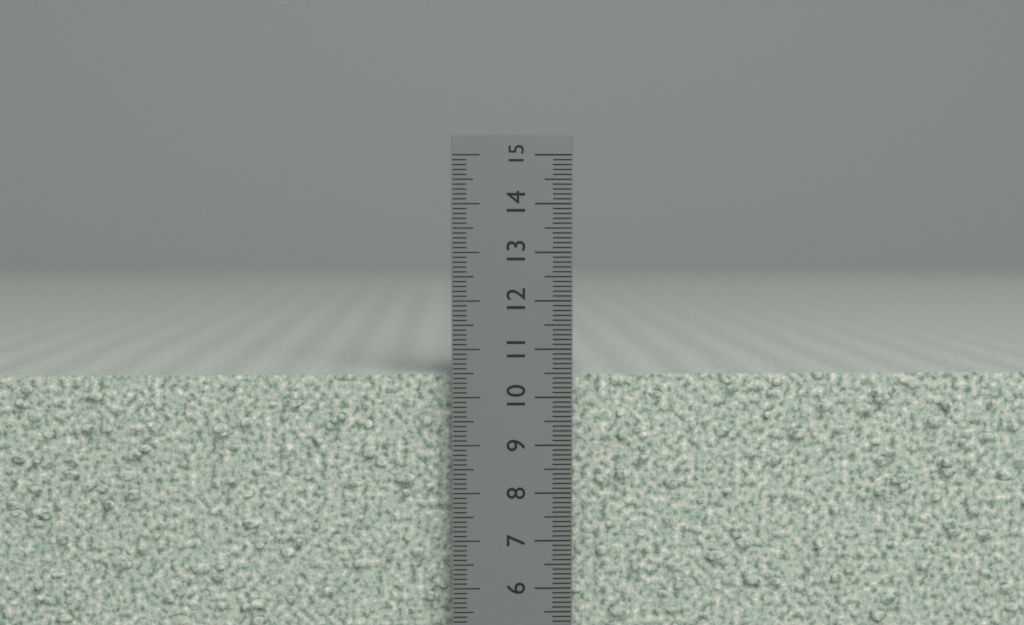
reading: 10.5 cm
